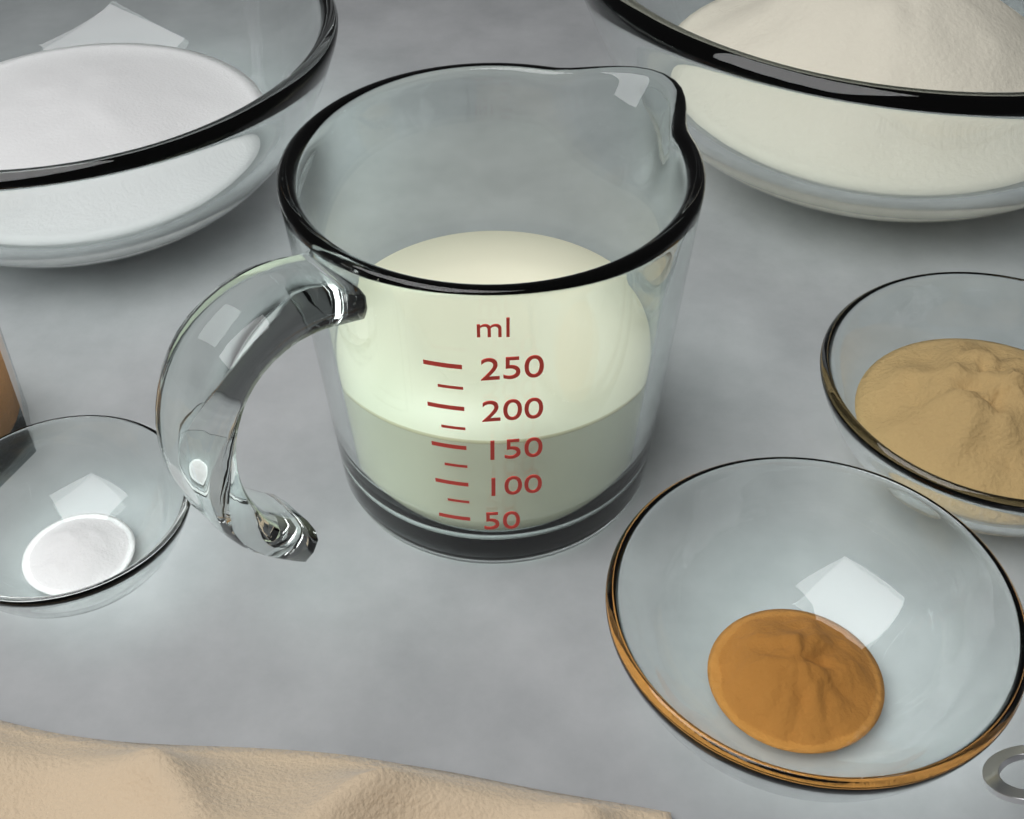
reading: 150 ml
